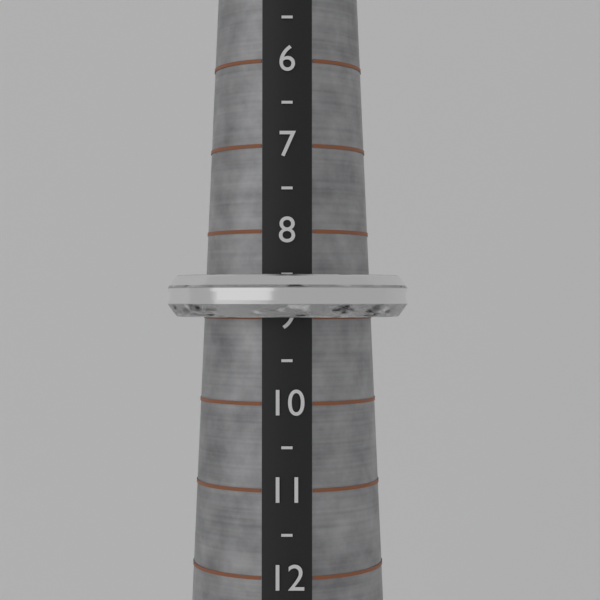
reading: 9.0 (no unit)
